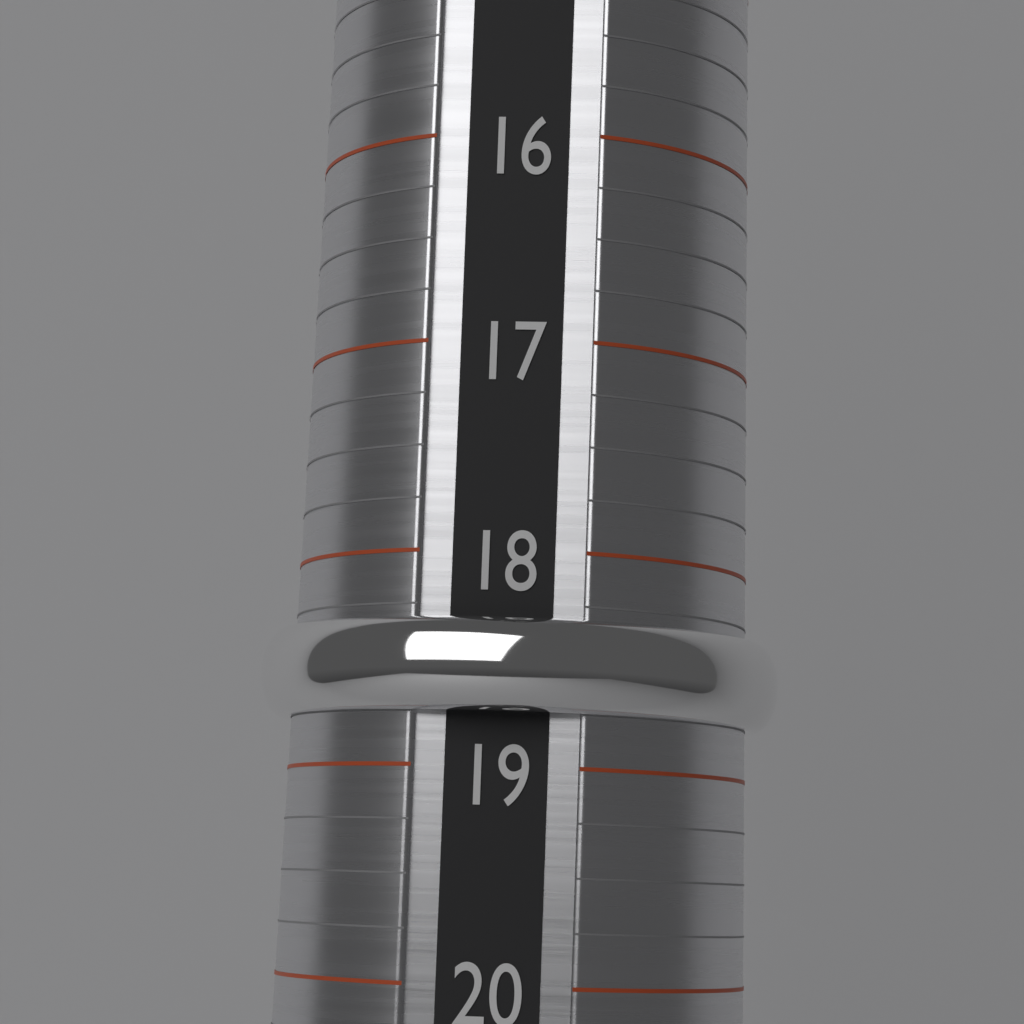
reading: 18.75 (no unit)
